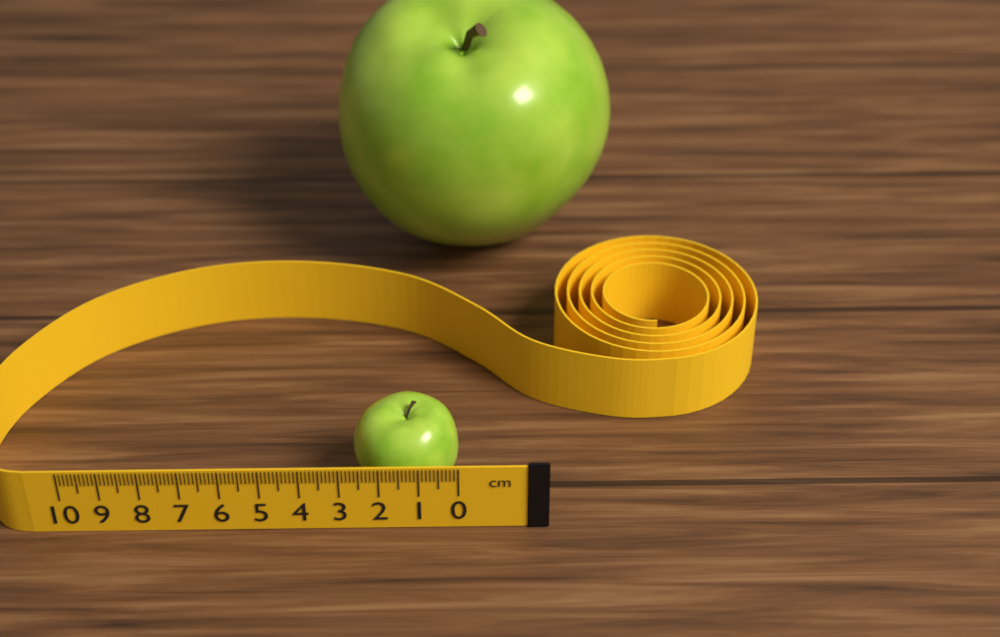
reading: 2.7 cm
